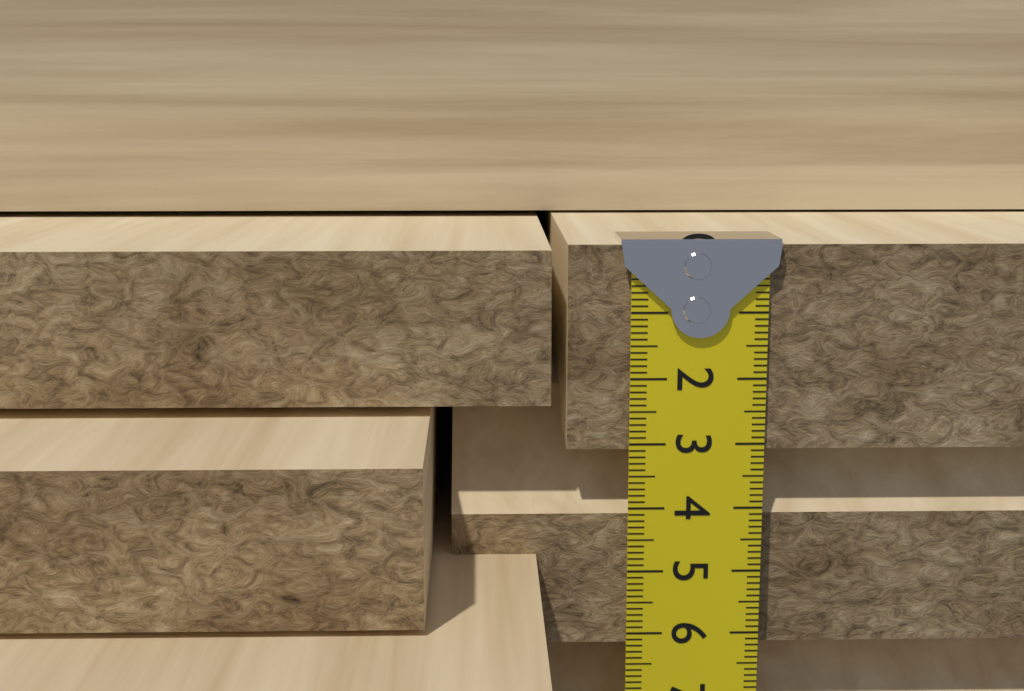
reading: 3.1 cm
